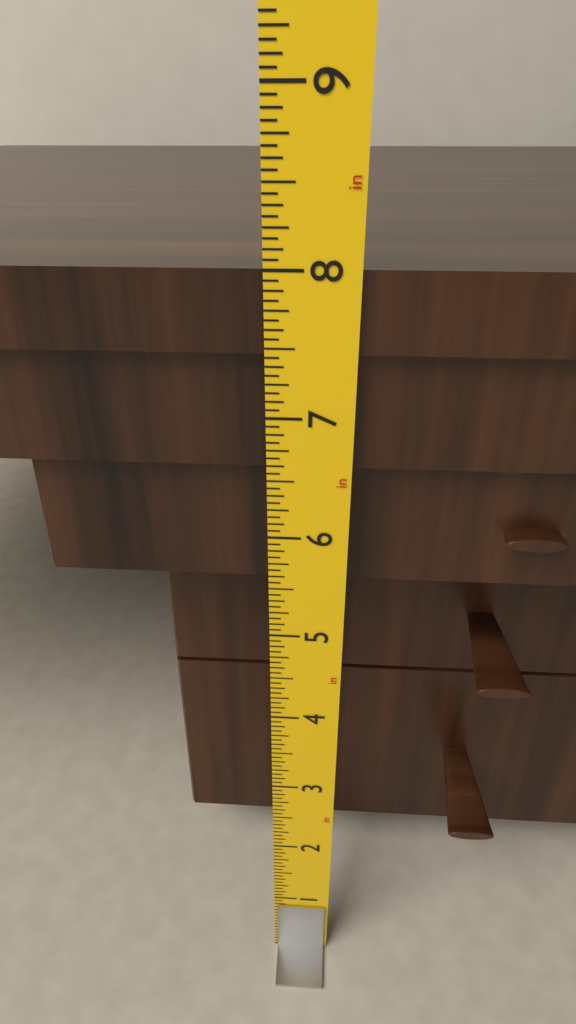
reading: 8.0000 in
